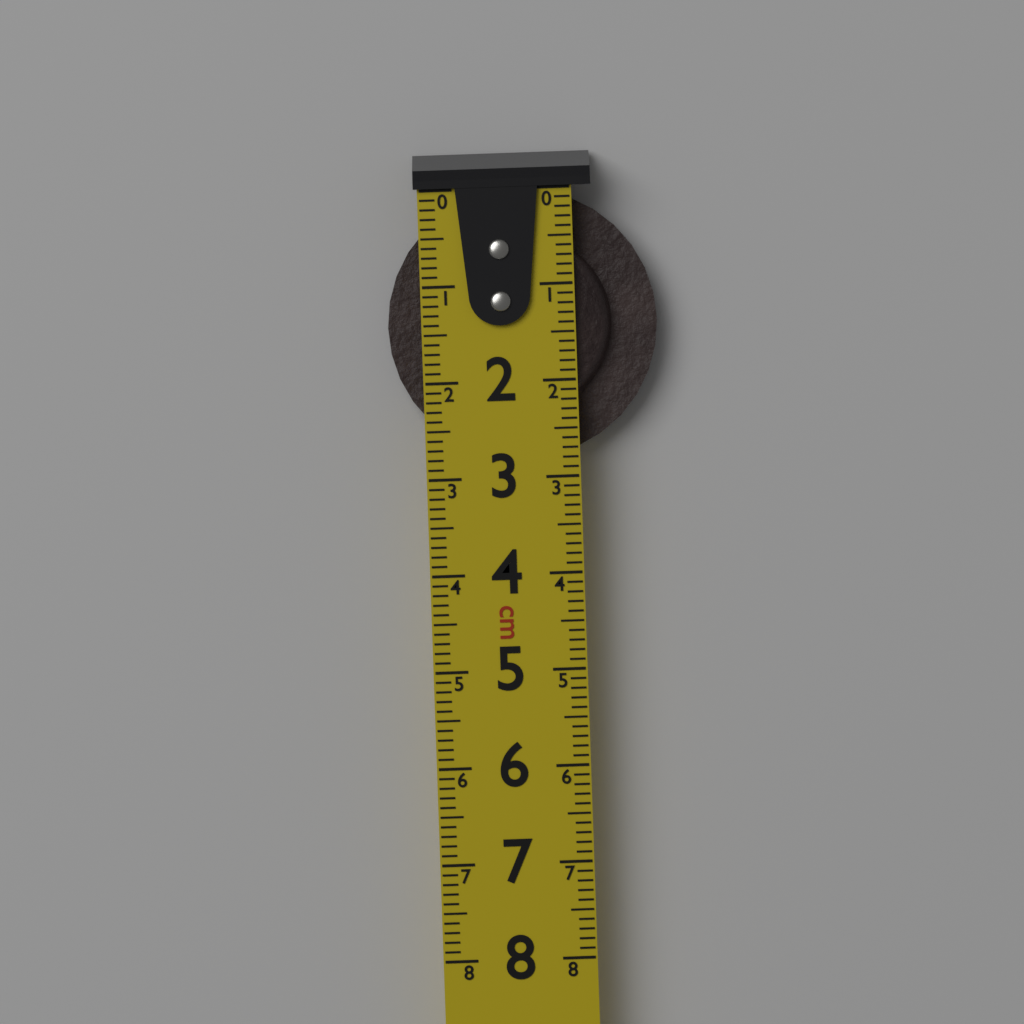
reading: 2.8 cm
